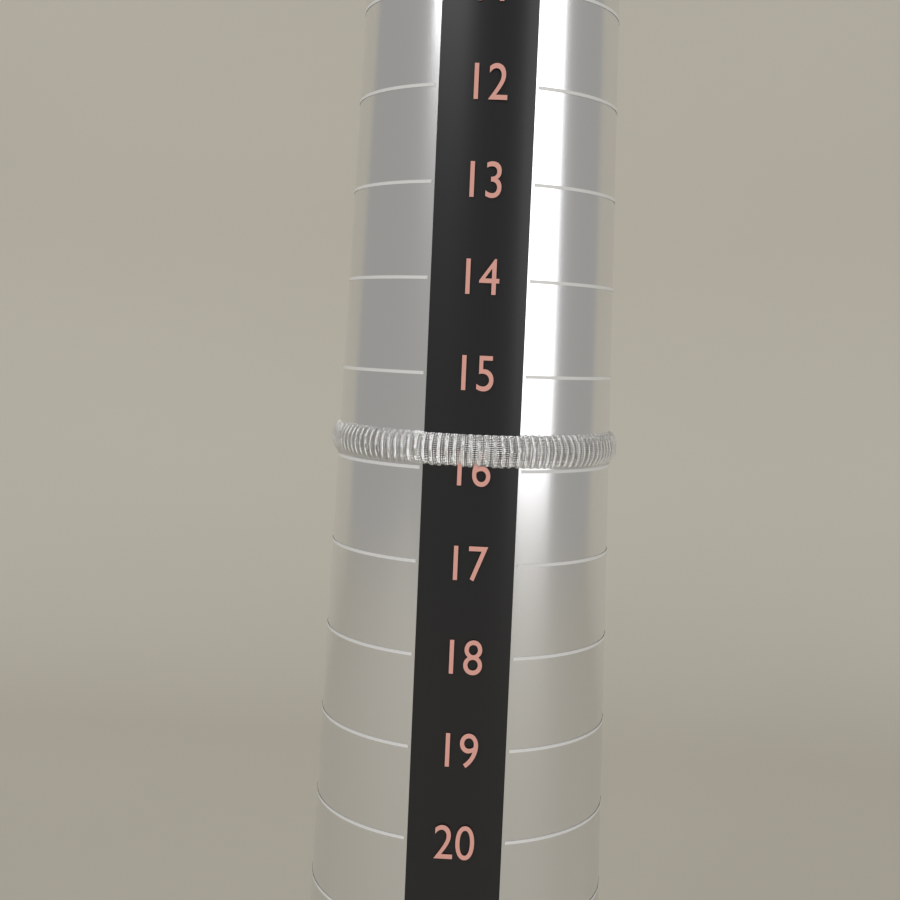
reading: 16 (no unit)
